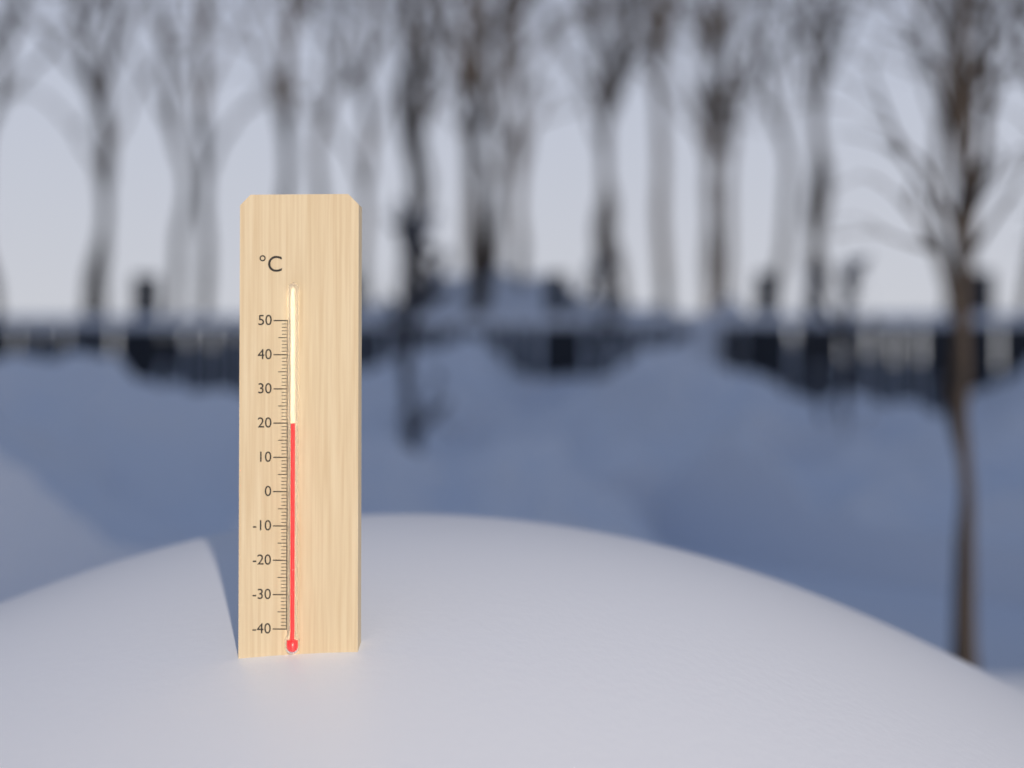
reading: 20 °C
